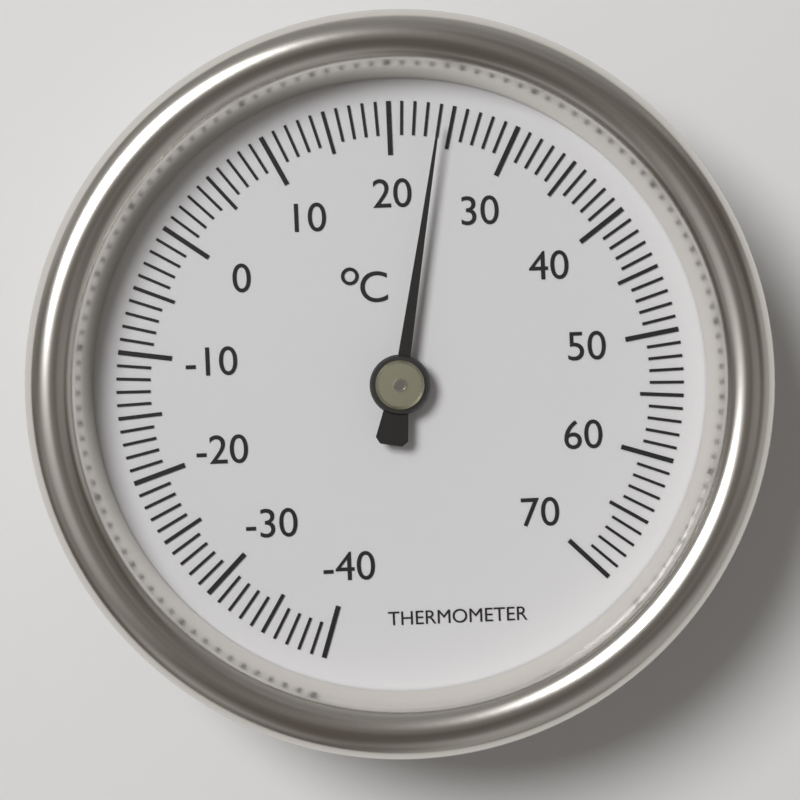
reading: 24 °C
